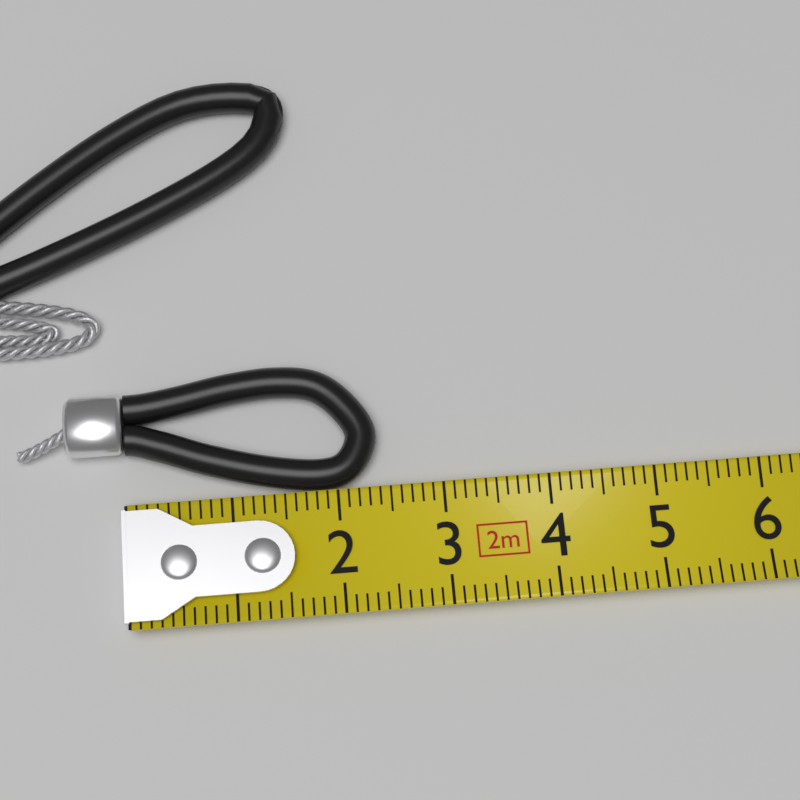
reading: 2.4 cm
